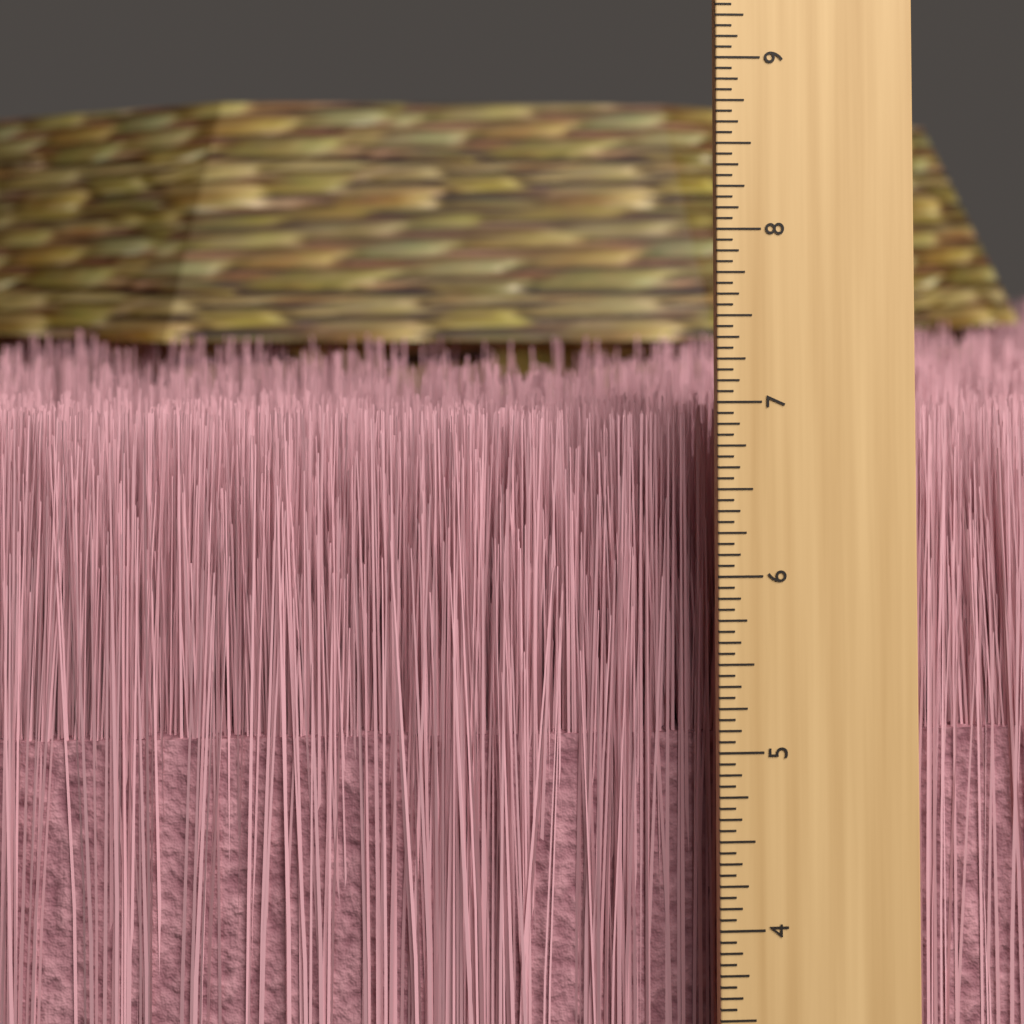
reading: 6.8750 inch
